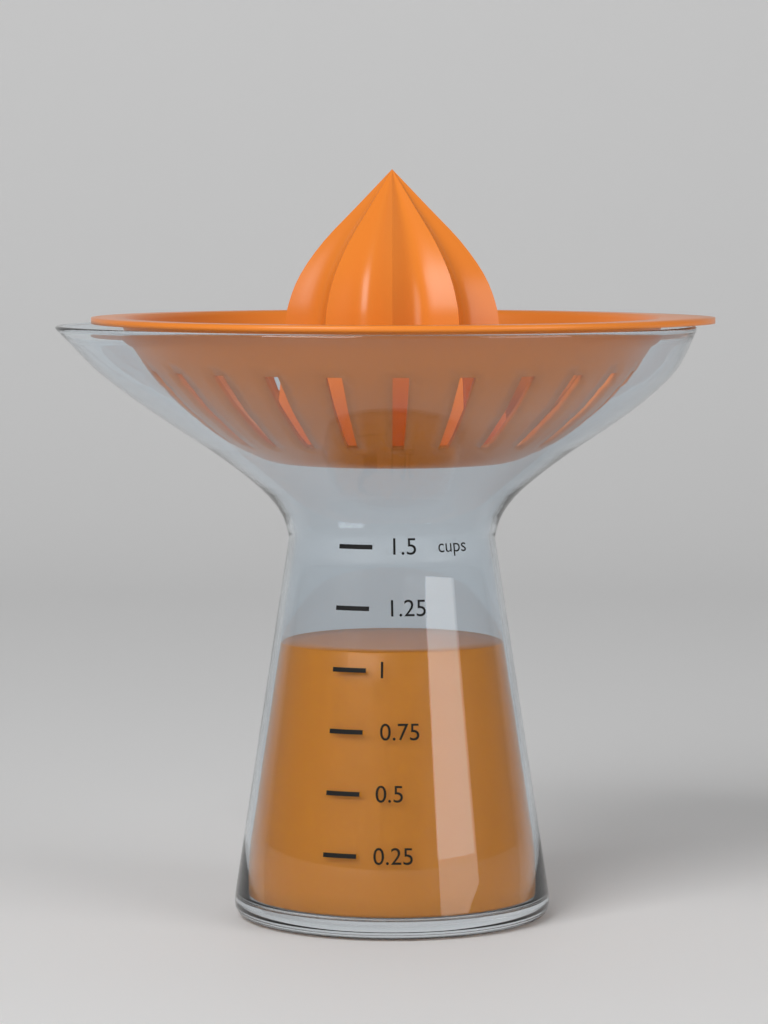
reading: 1.07 cups
